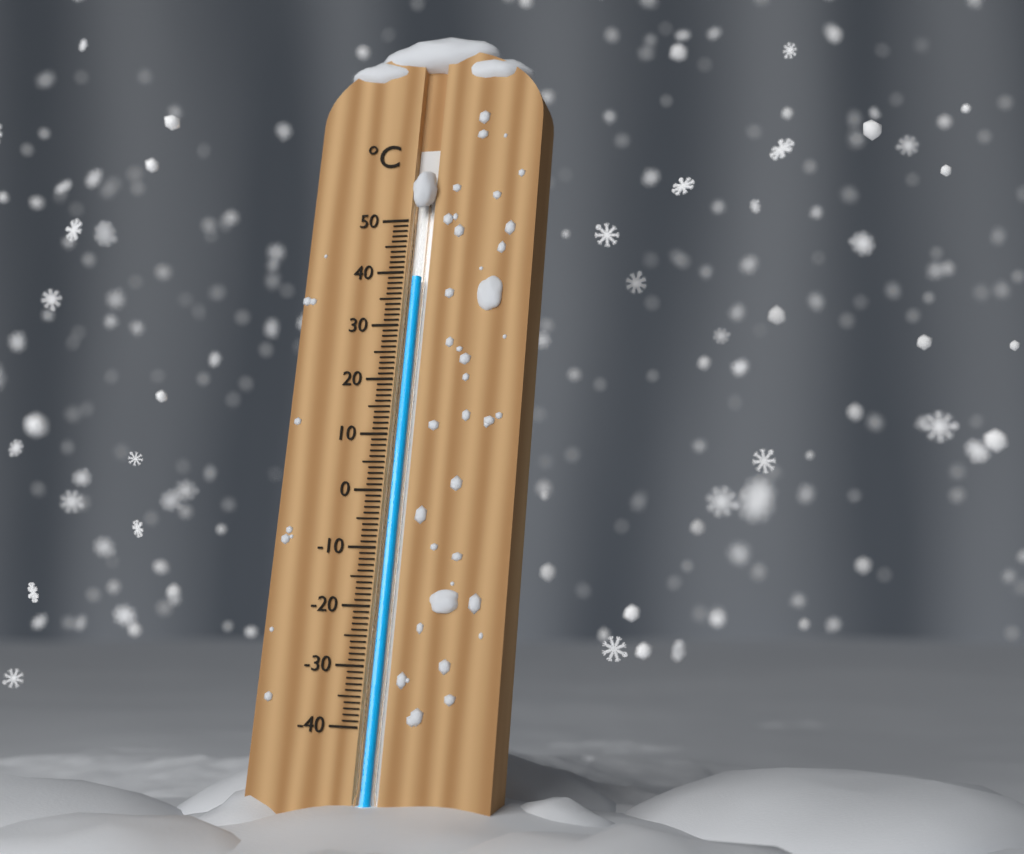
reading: 39 °C
